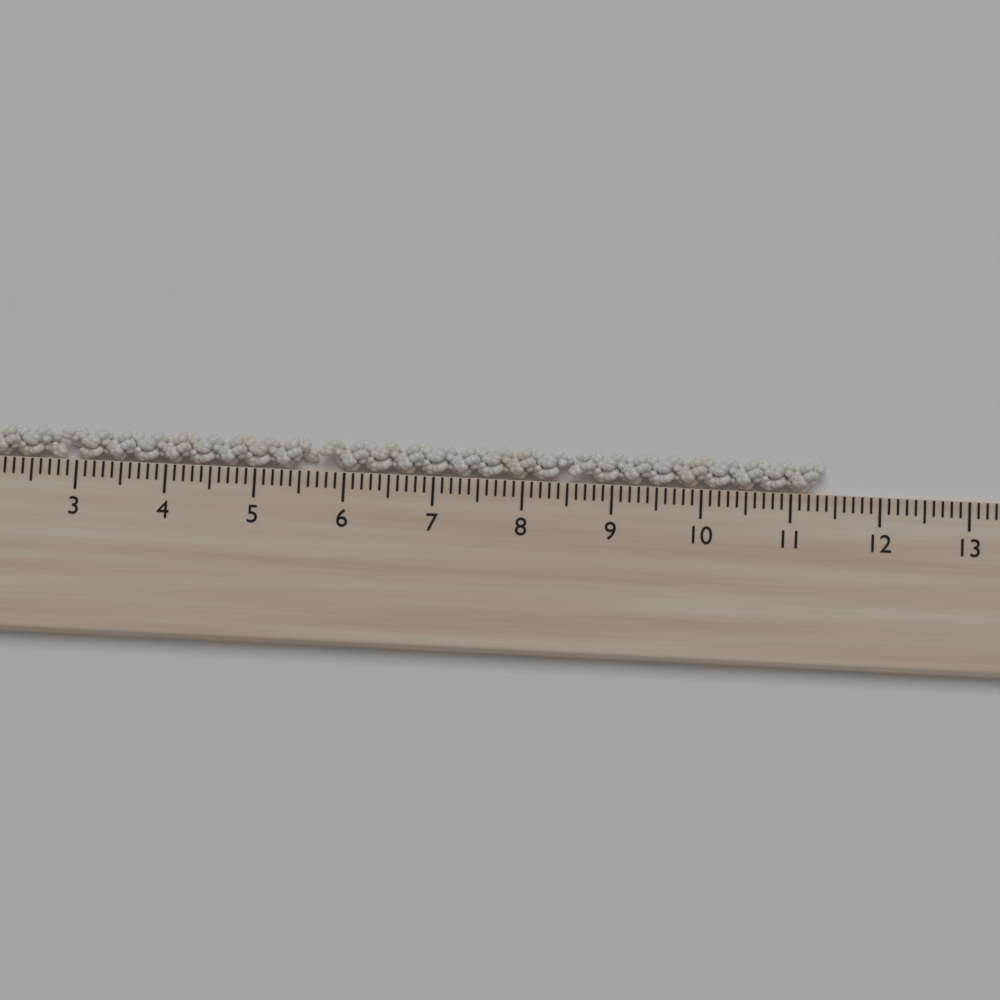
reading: 11.4 cm
